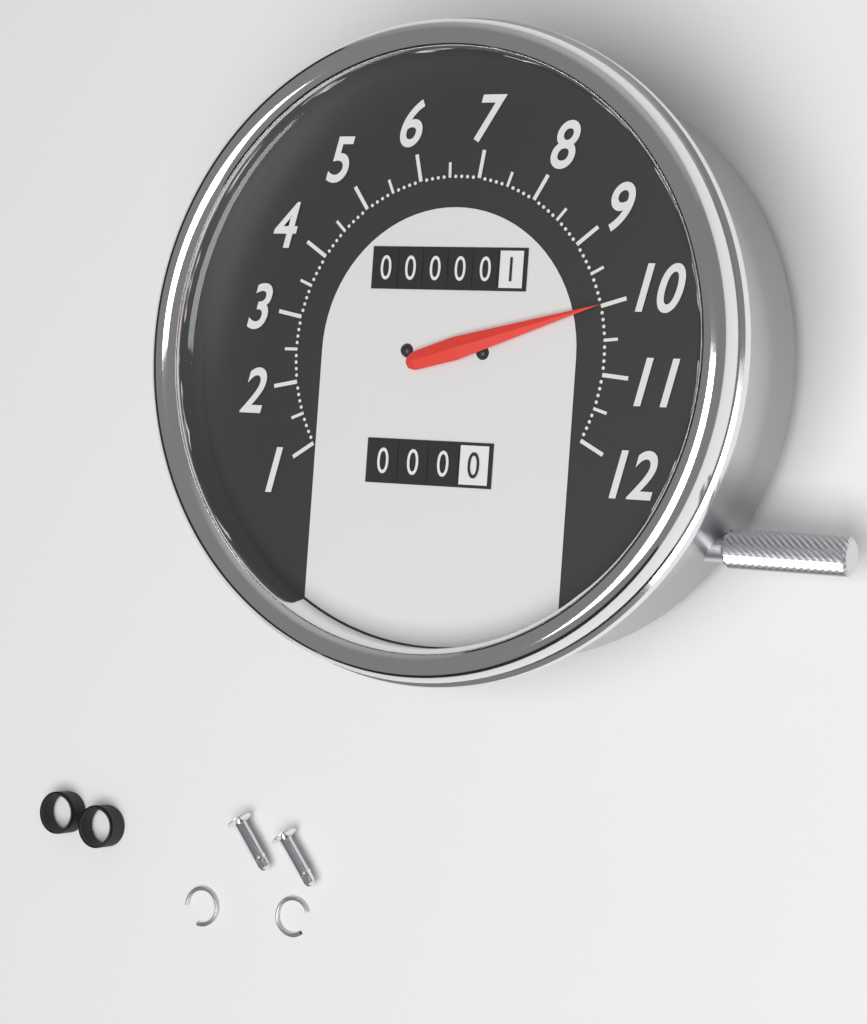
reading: 10.0 (no unit)
